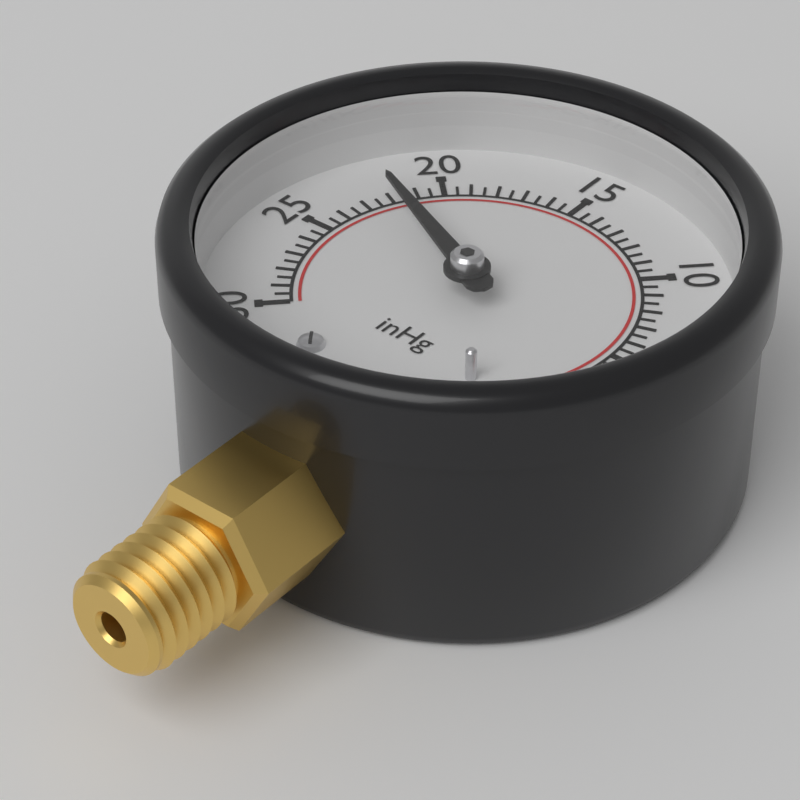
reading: 22.0 inHg
